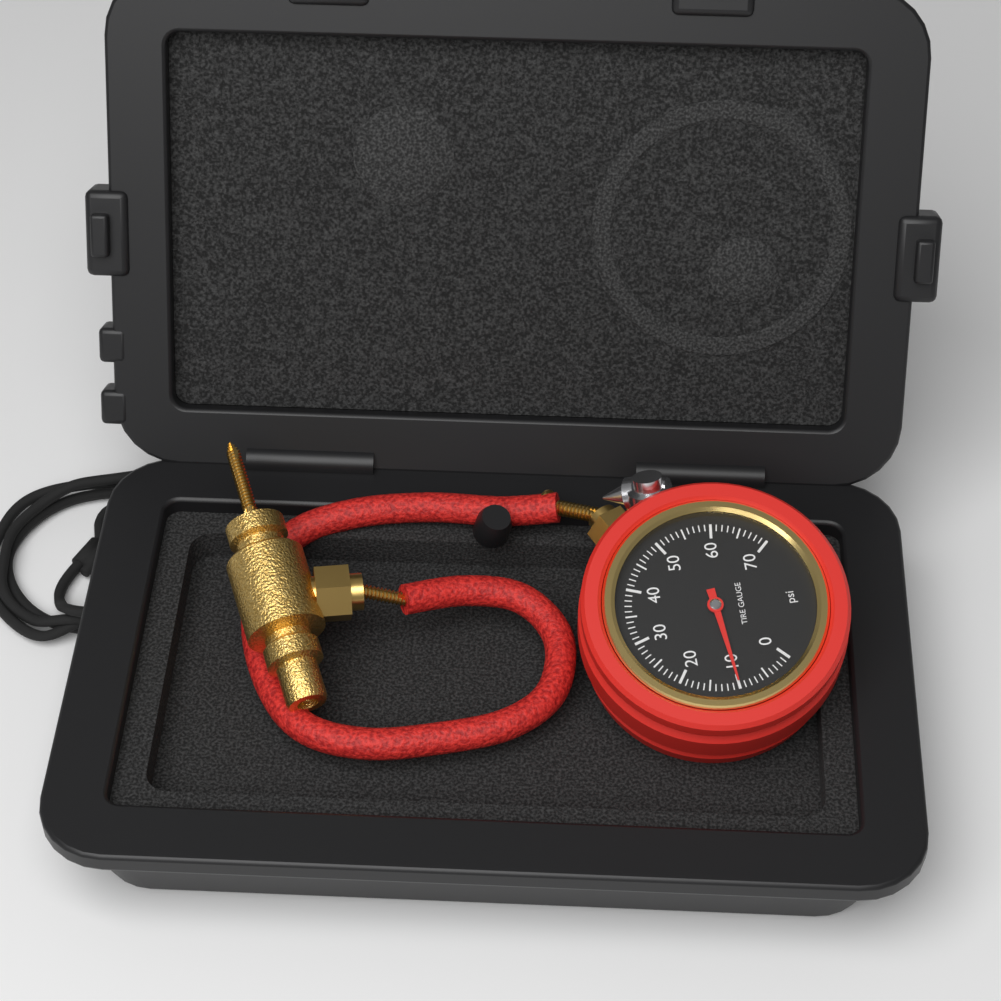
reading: 10 psi
